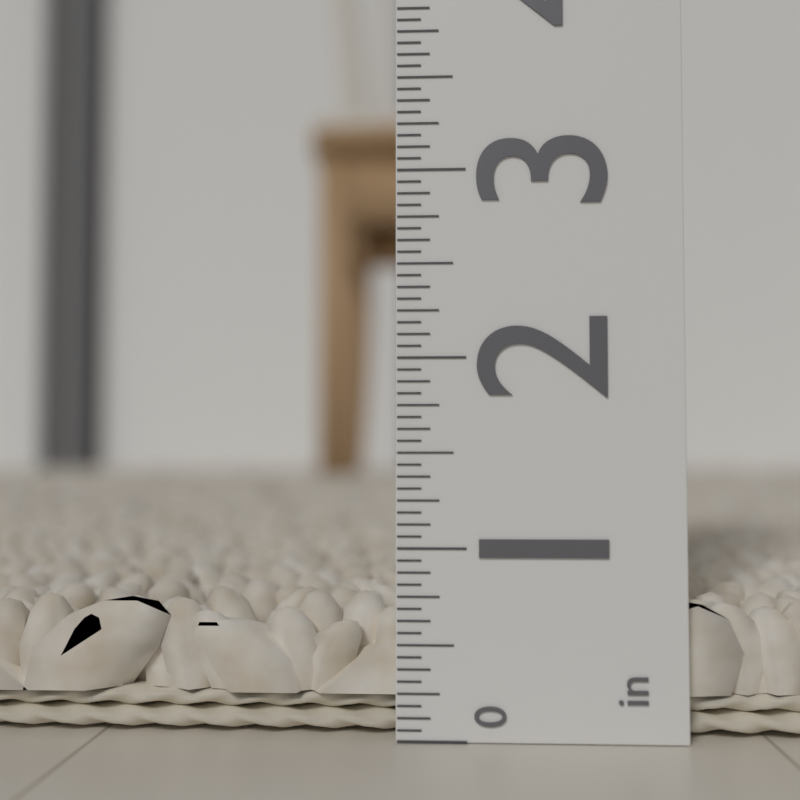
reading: 0.7500 in
